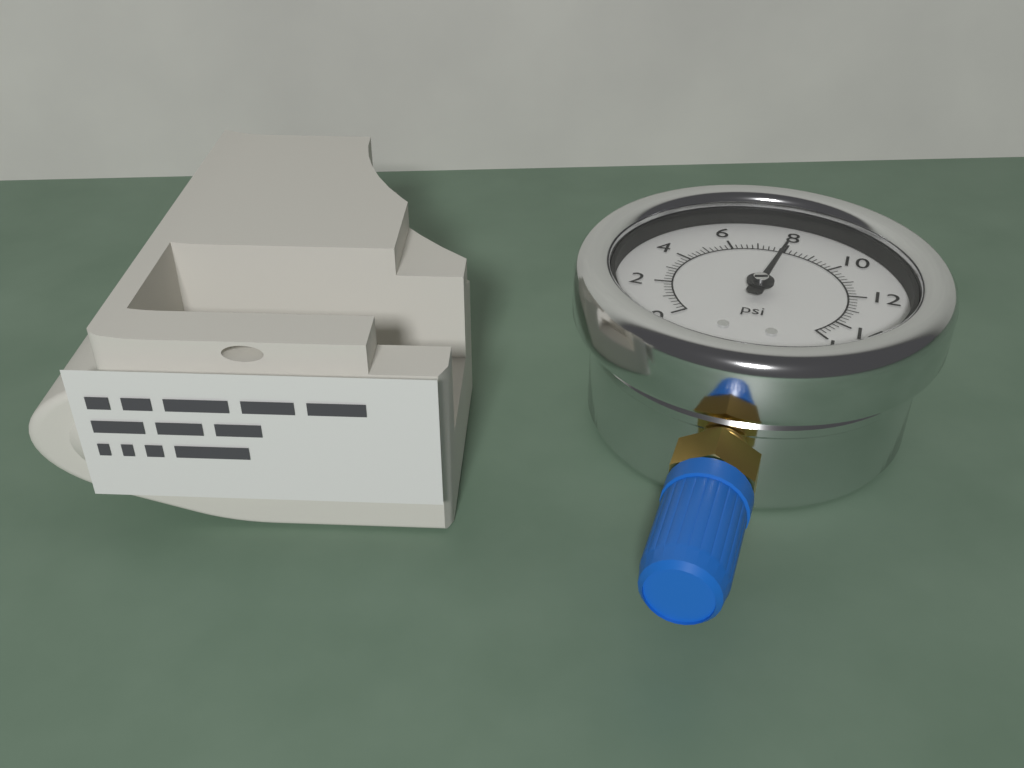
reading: 8.0 psi
